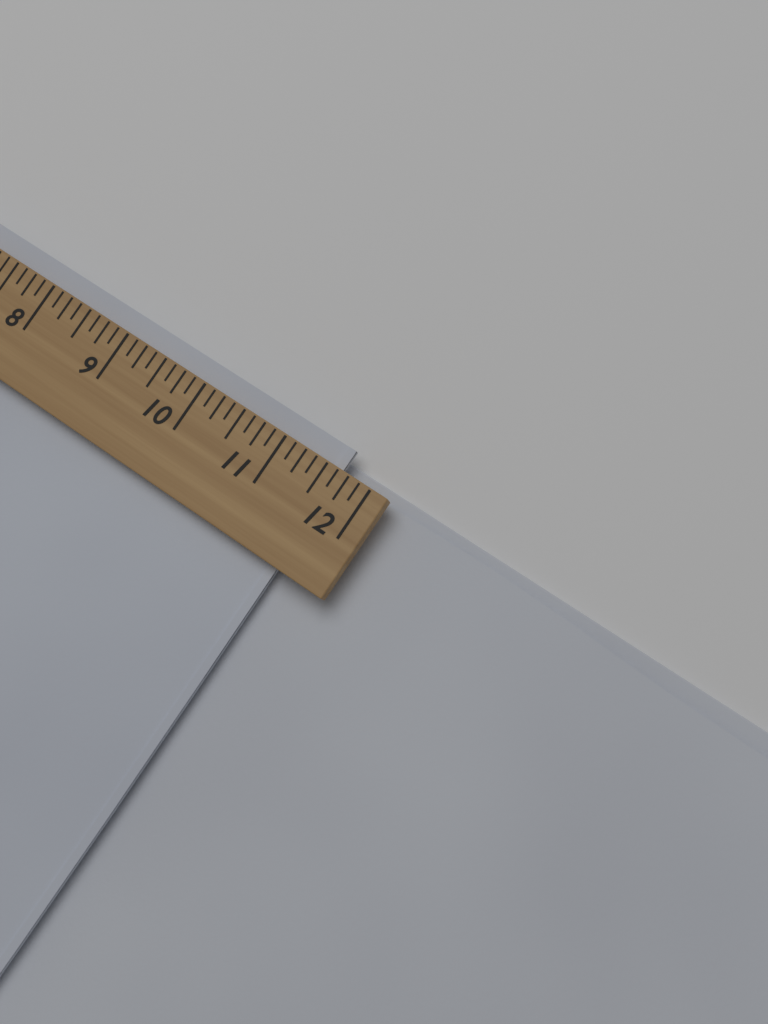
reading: 11.625 (no unit)
